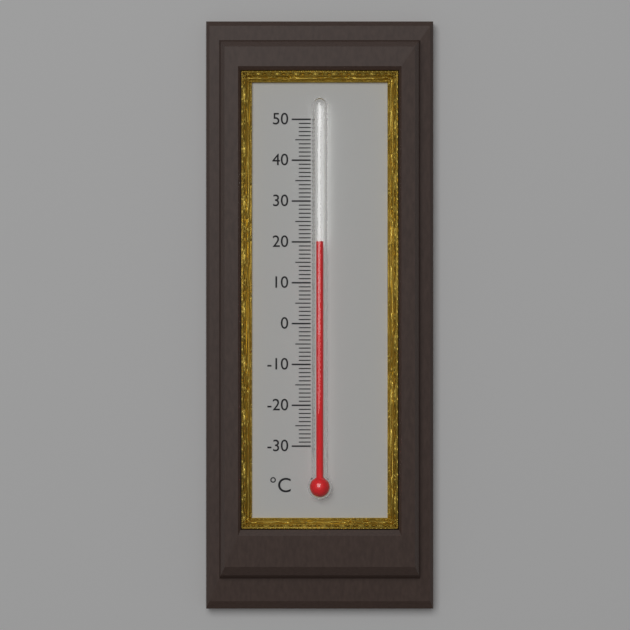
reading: 20 °C
